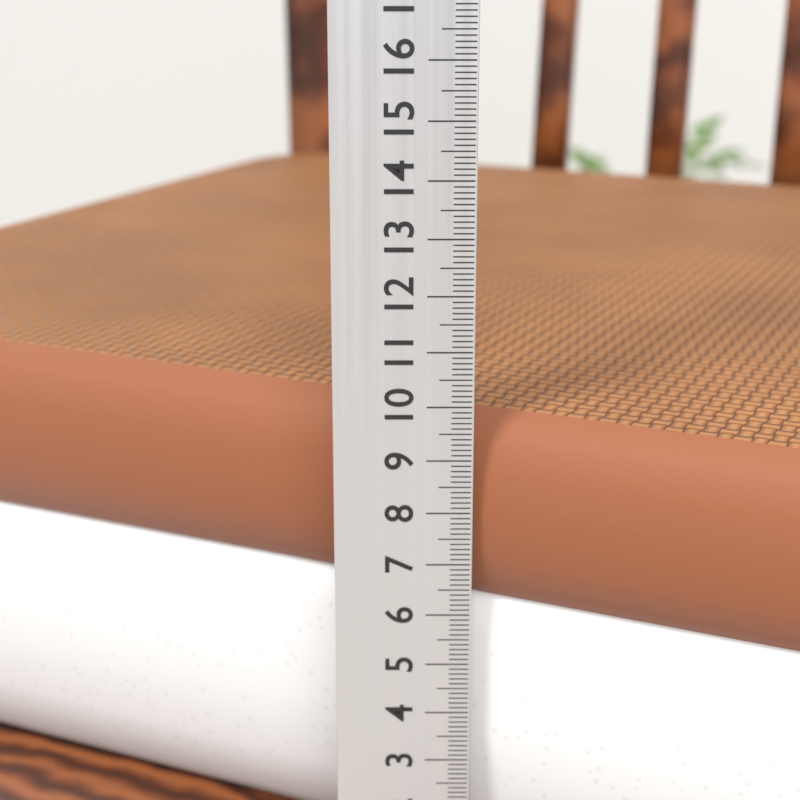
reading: 9.7 cm
